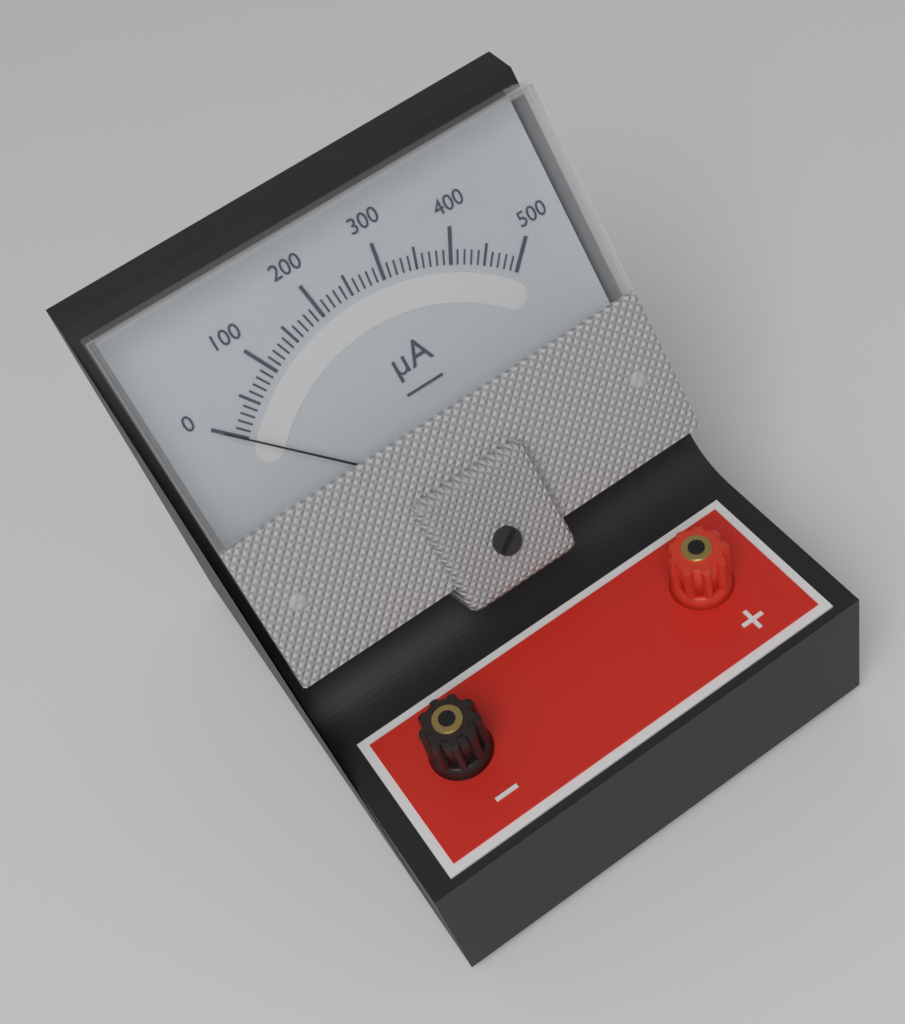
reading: 0 µA
